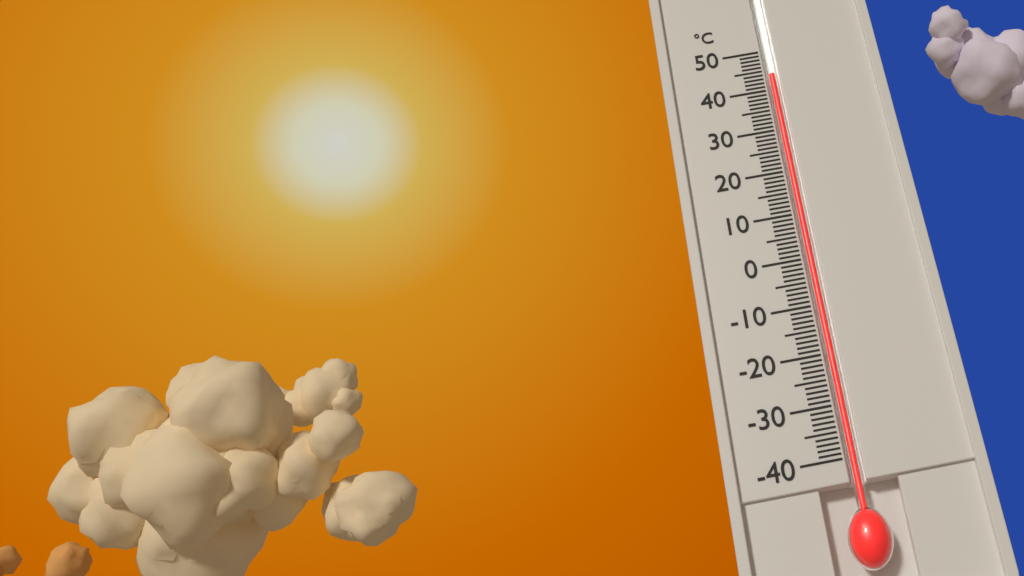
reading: 44 °C
